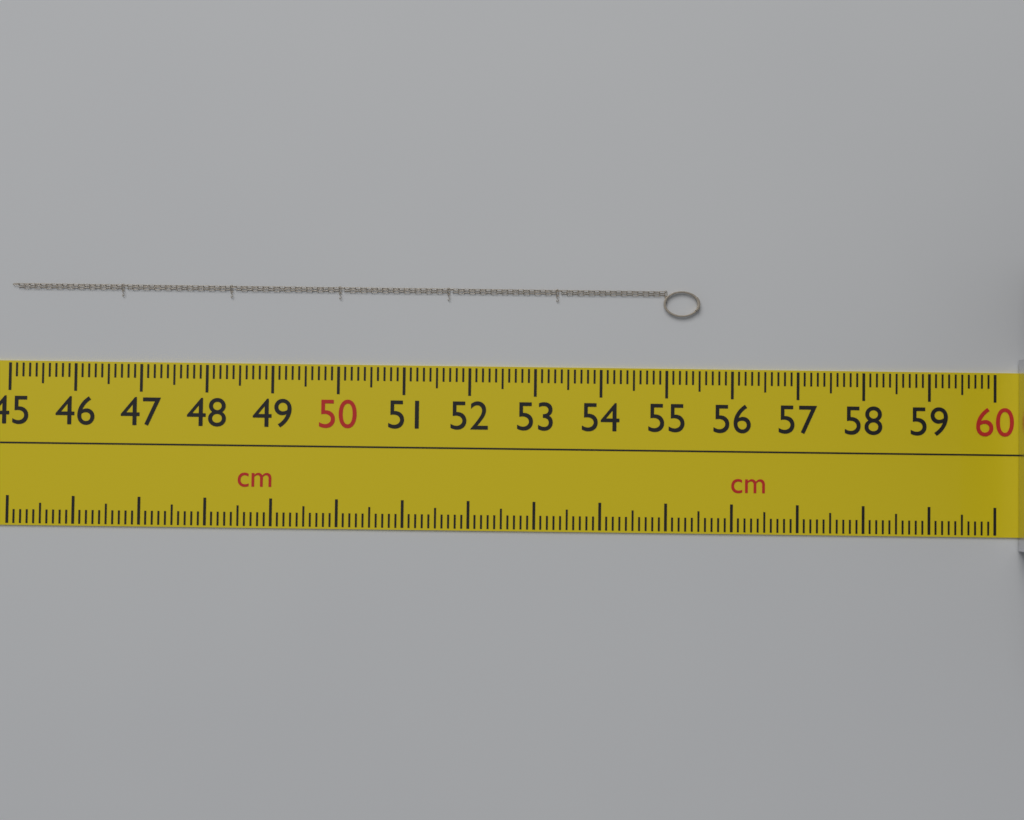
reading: 55.5 cm
